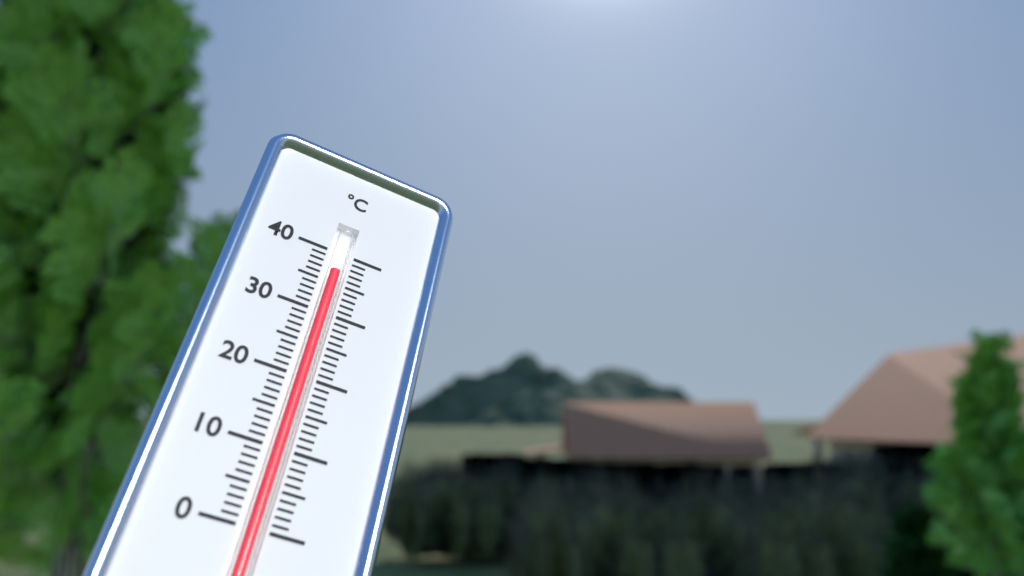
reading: 37 °C
